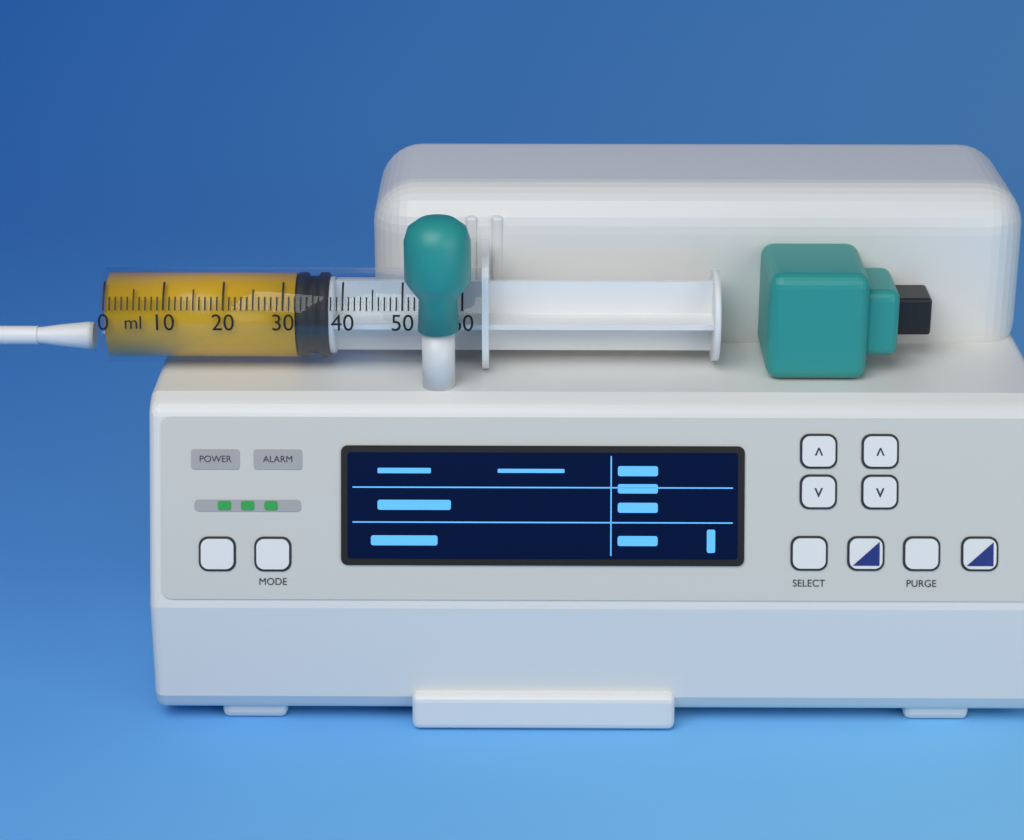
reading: 32 ml
